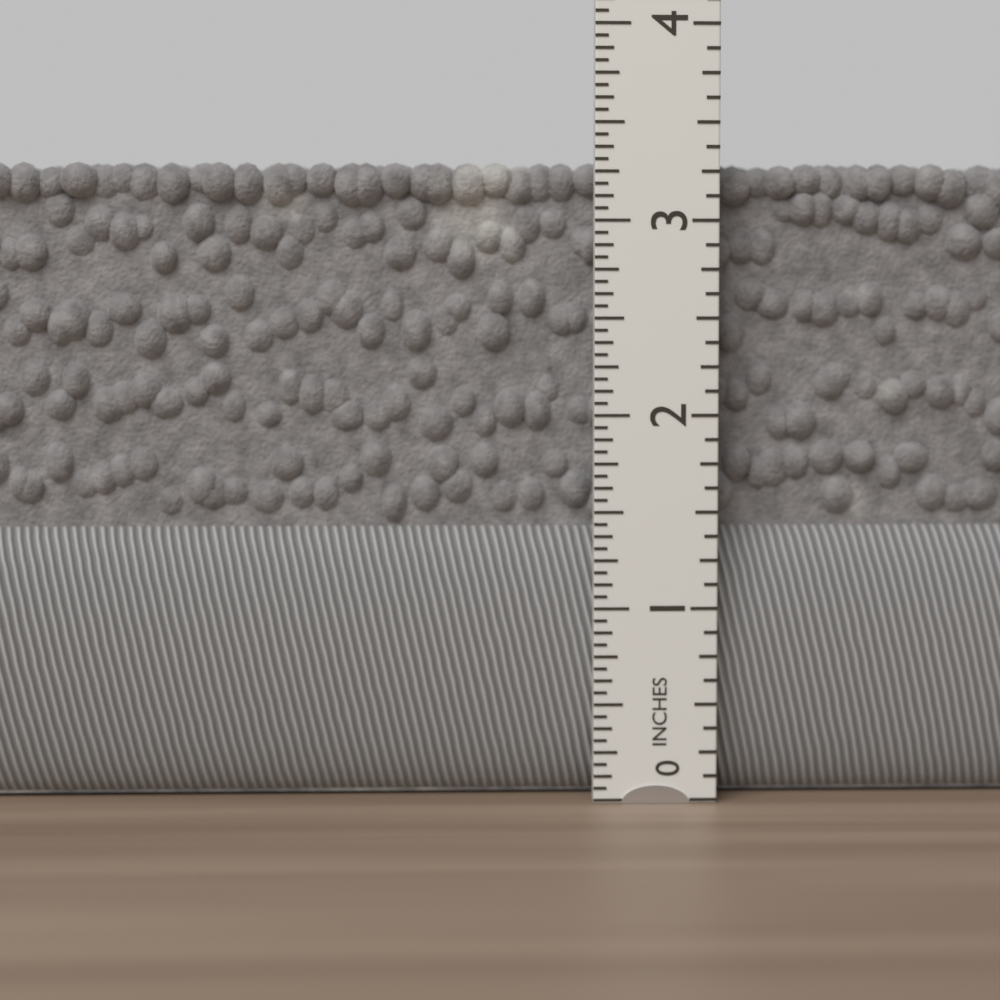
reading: 3.3125 in
